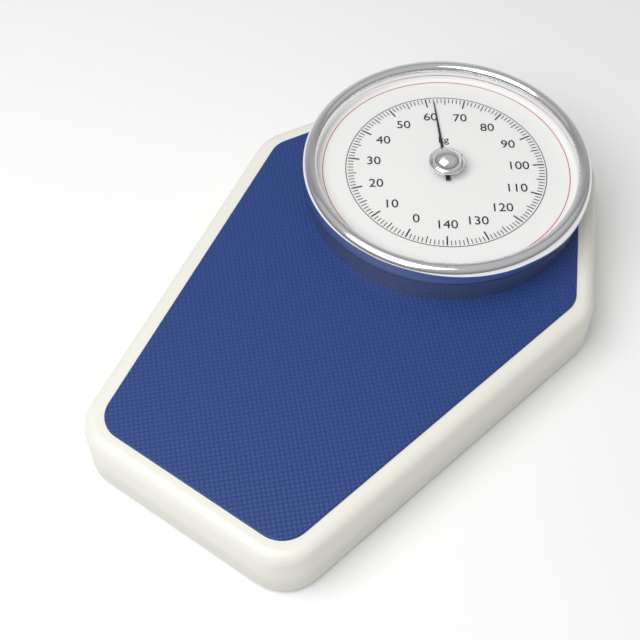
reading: 62 kg
